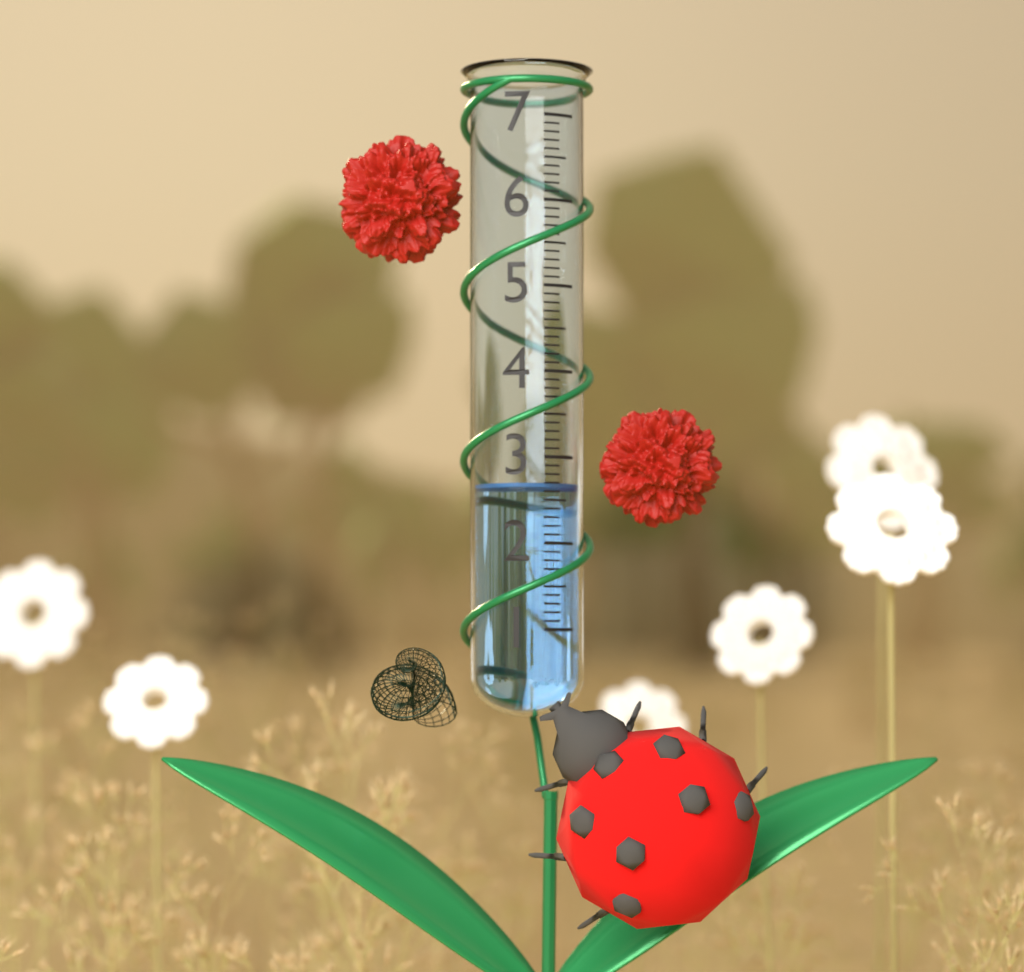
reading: 2.7 (no unit)
